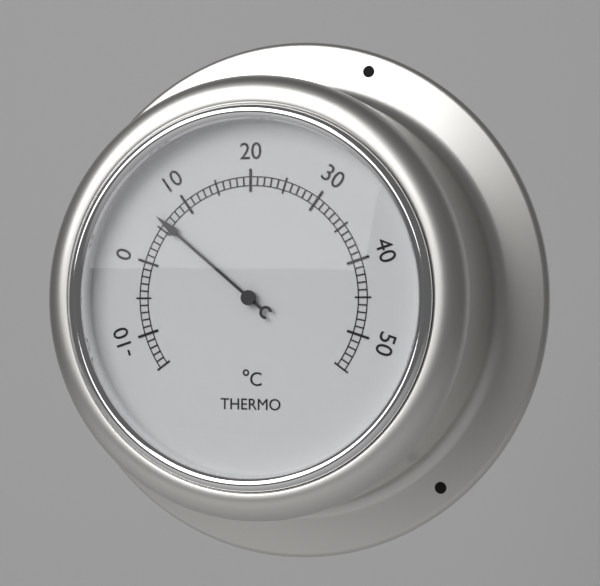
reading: 6 °C
